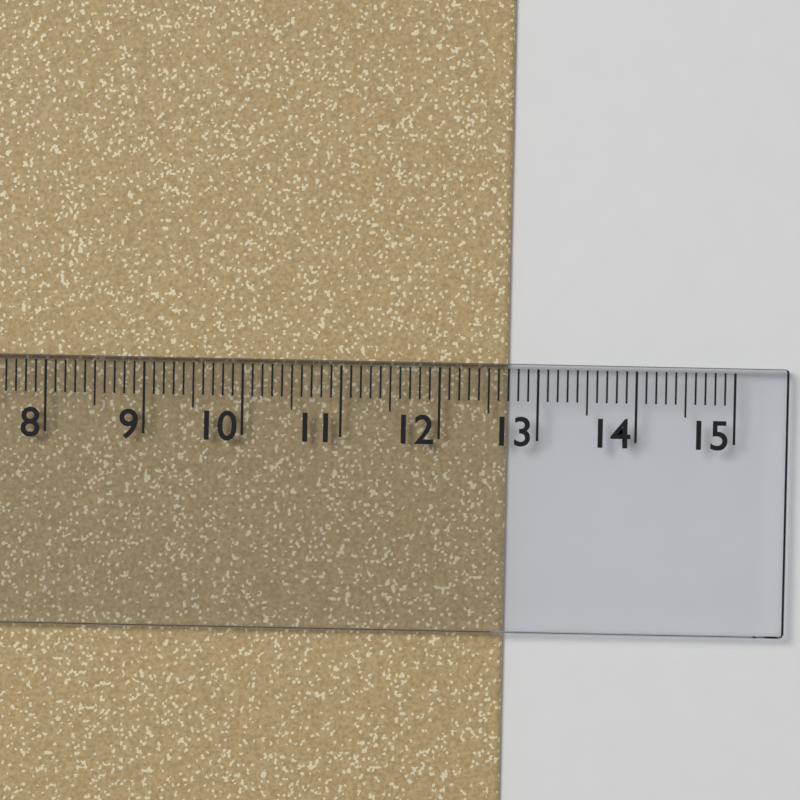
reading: 12.7 cm
